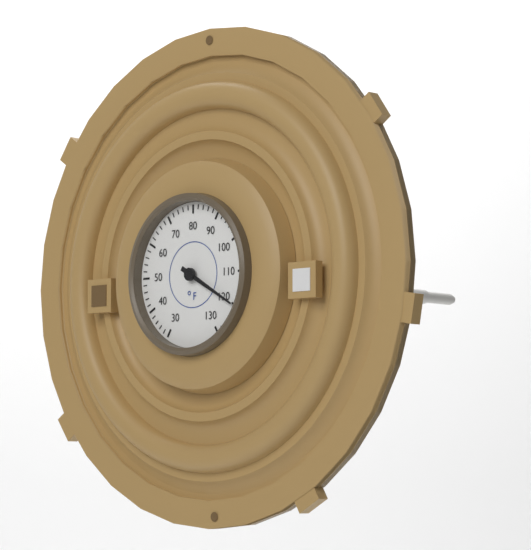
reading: 120 °F
